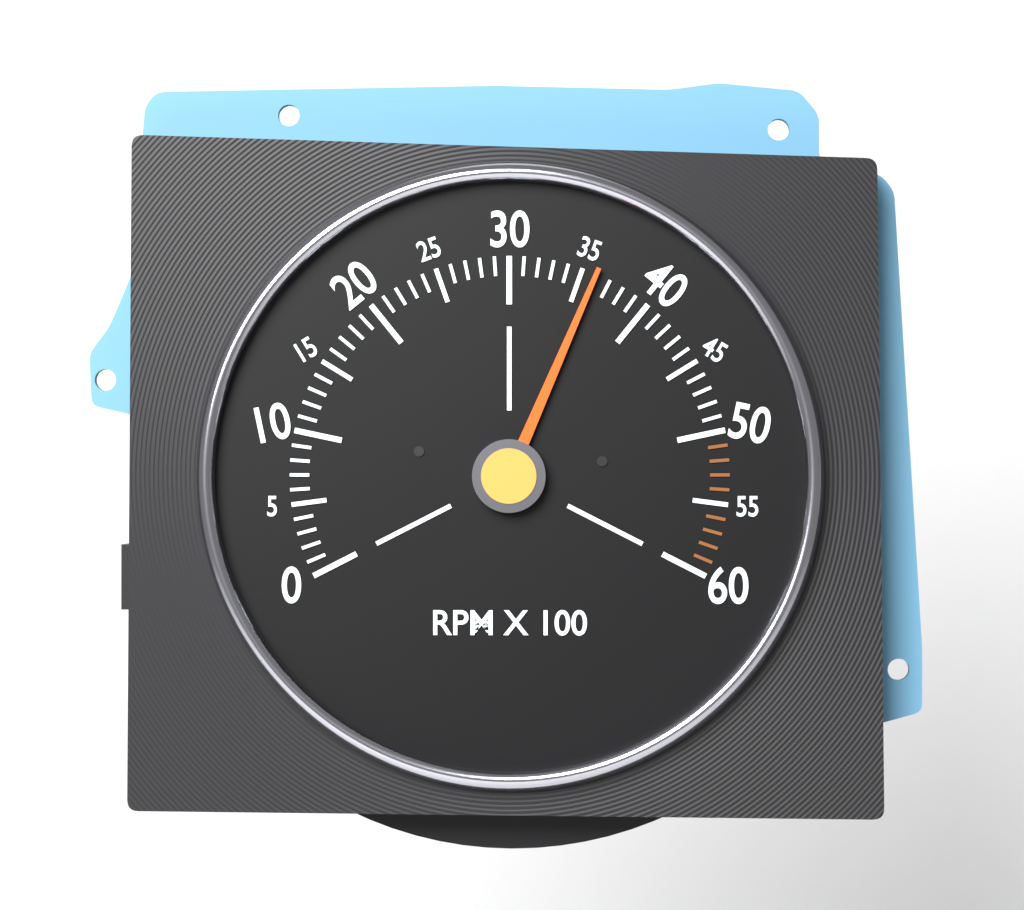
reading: 3600 RPM
